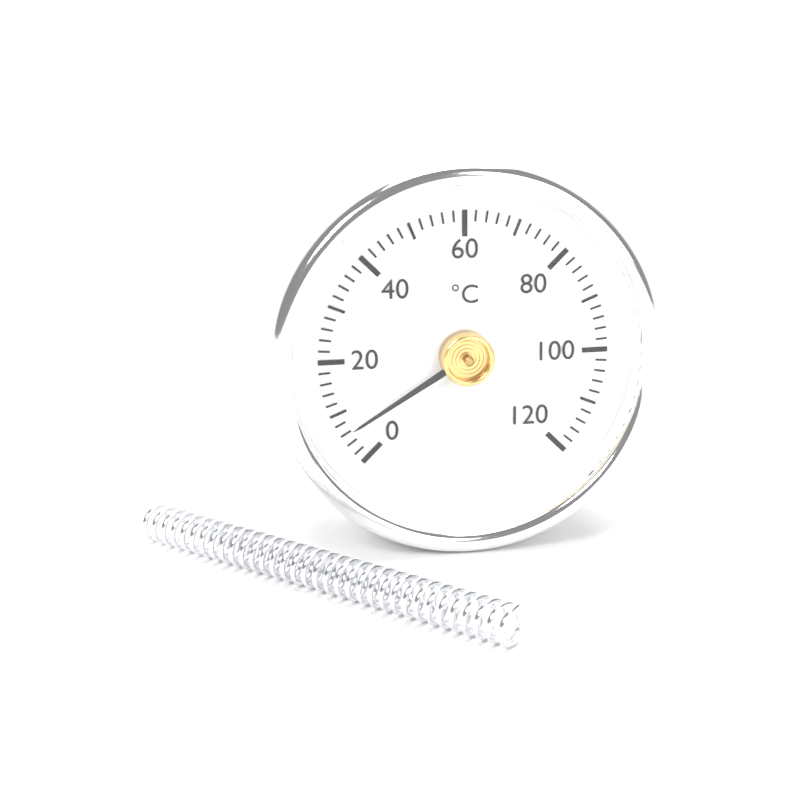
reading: 6 °C
